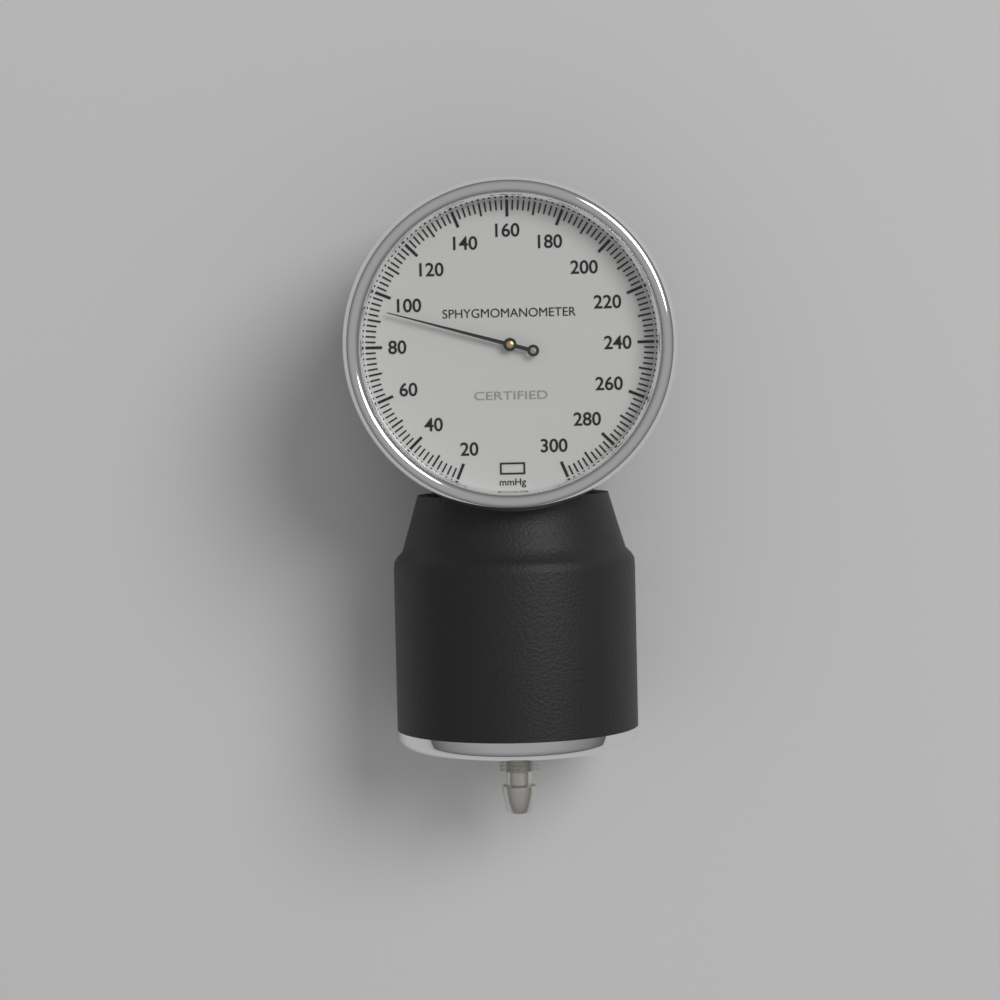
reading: 94 mmHg
